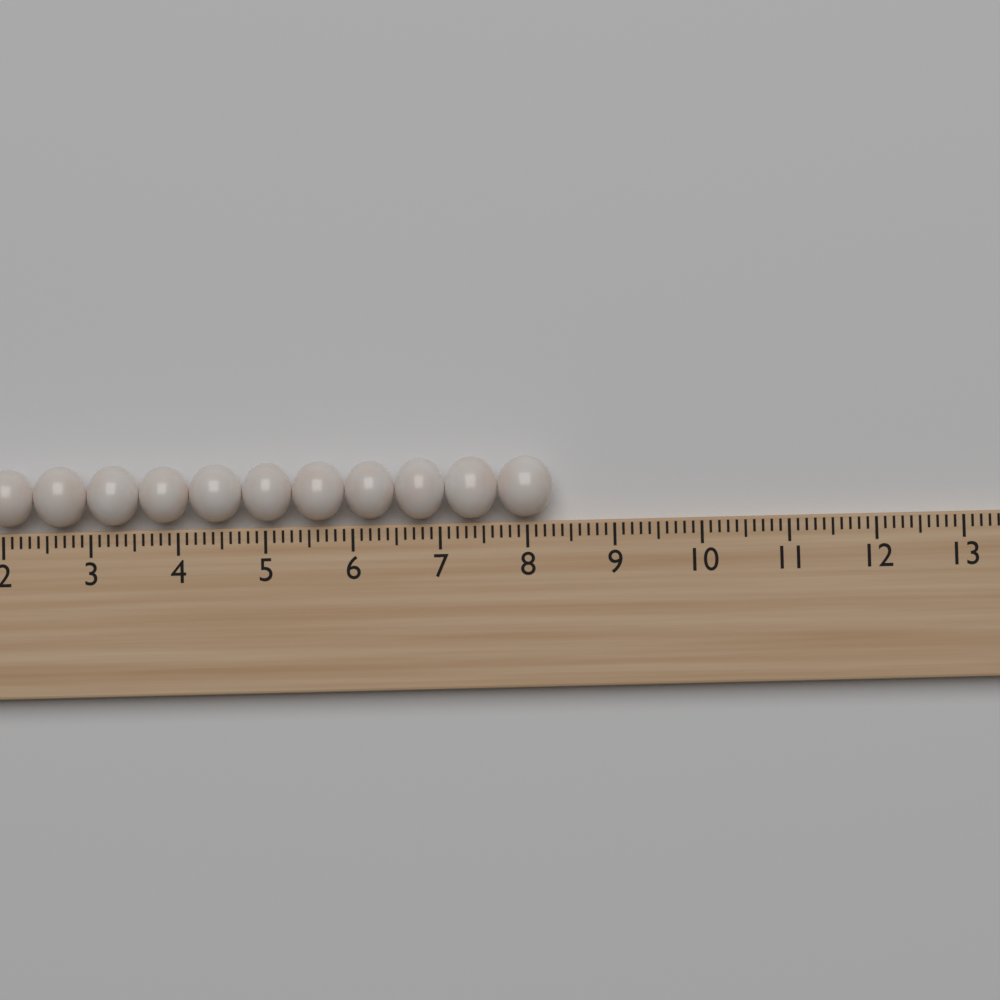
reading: 8.3 (no unit)
